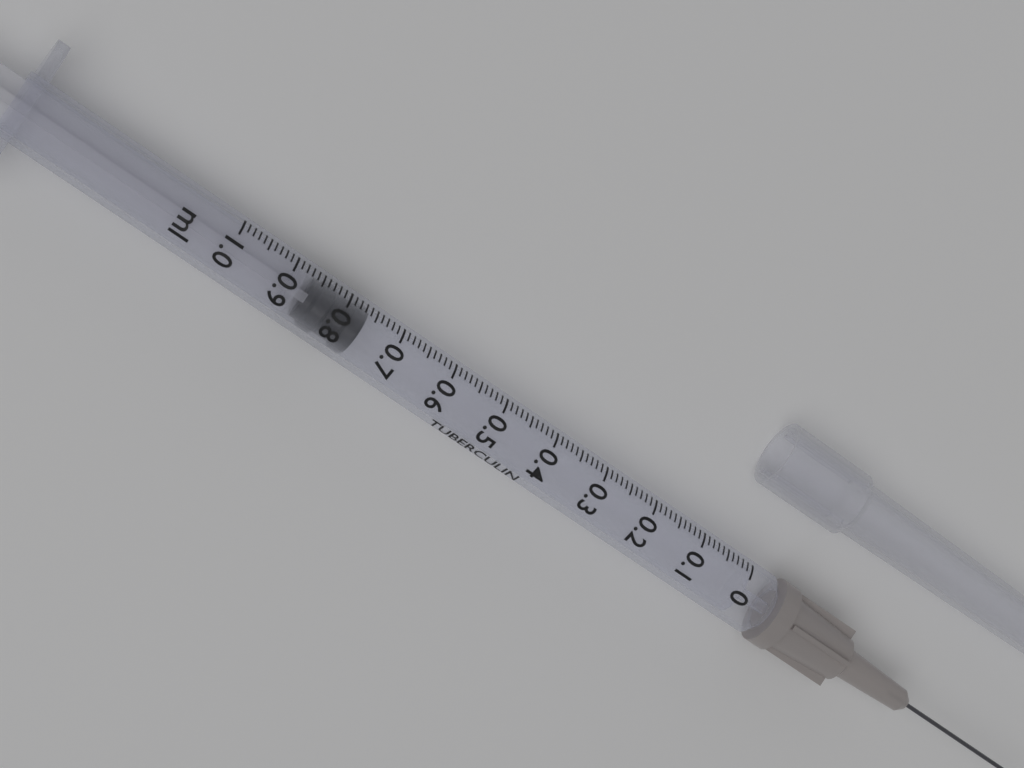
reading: 0.76 ml
